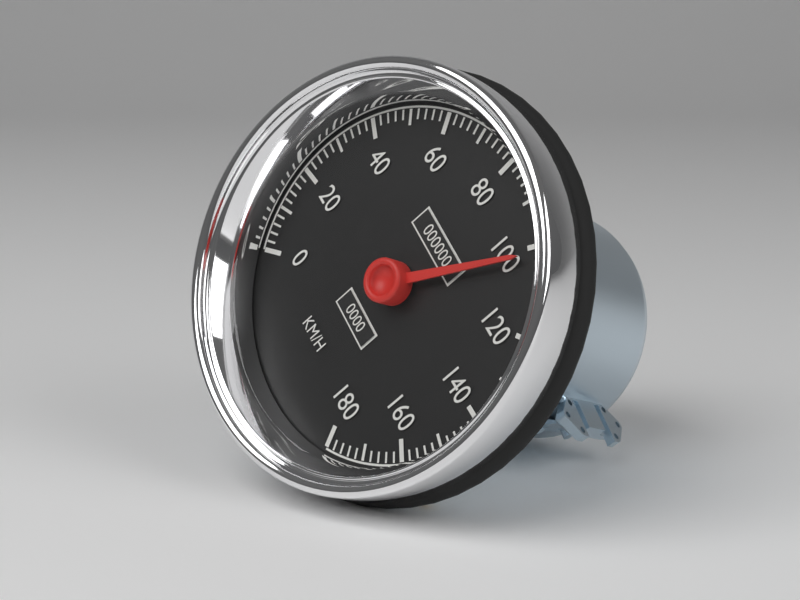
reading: 102 km/h
